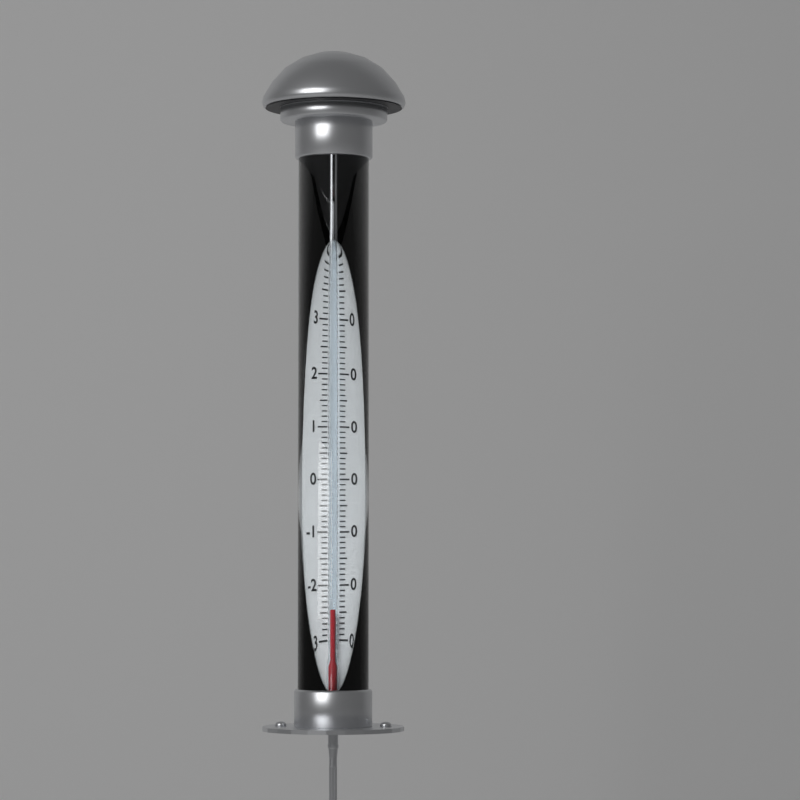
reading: -25 °C
